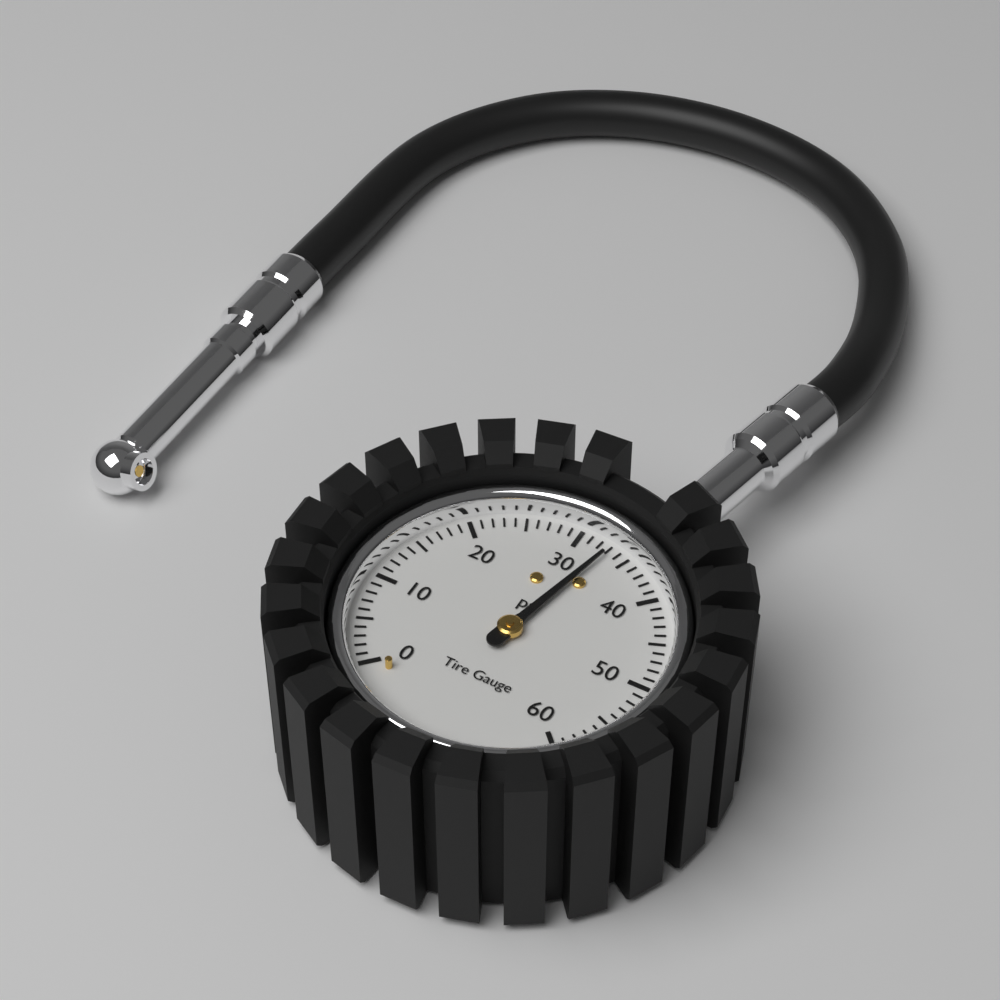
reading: 33 psi
